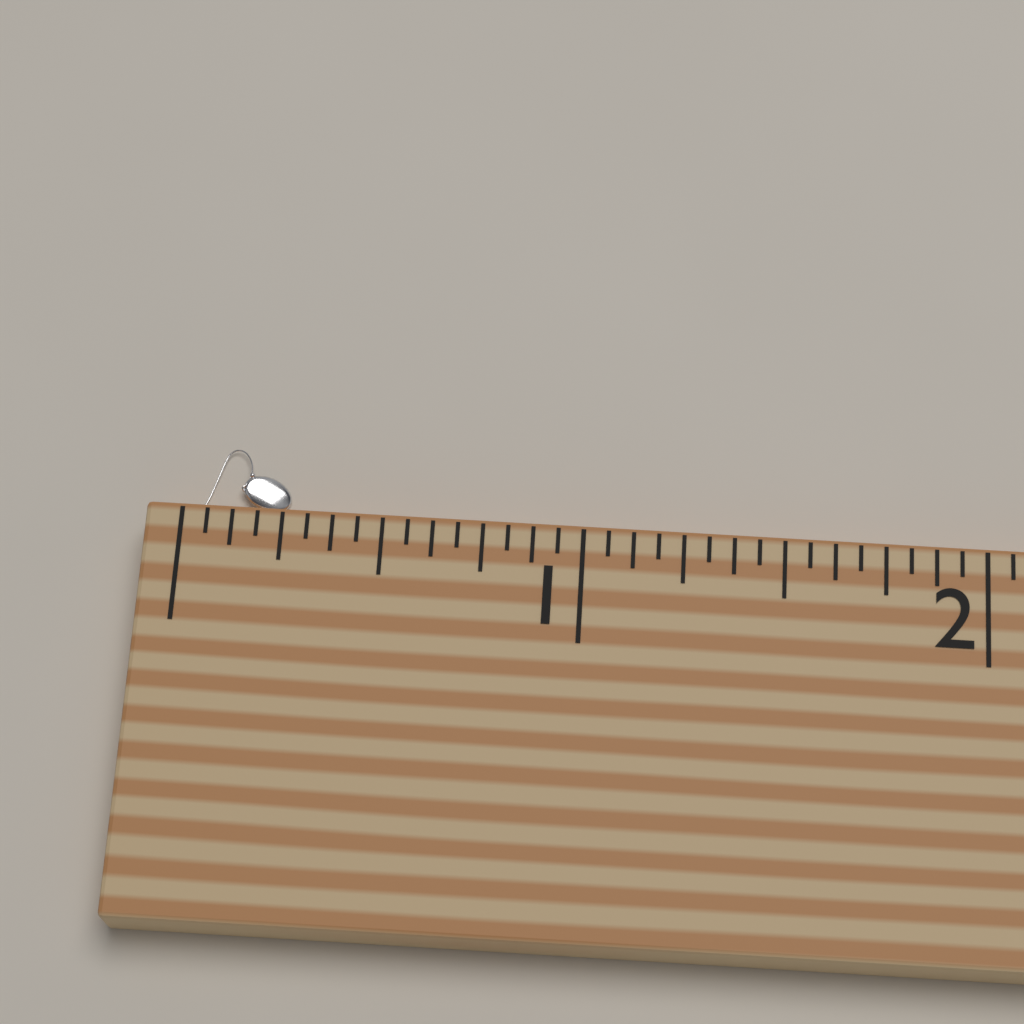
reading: 0.2500 (no unit)
